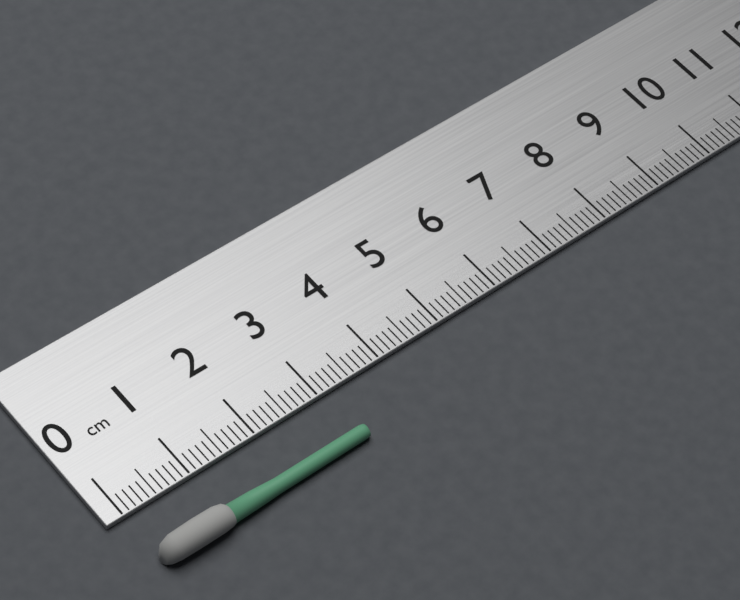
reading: 3.2 cm
